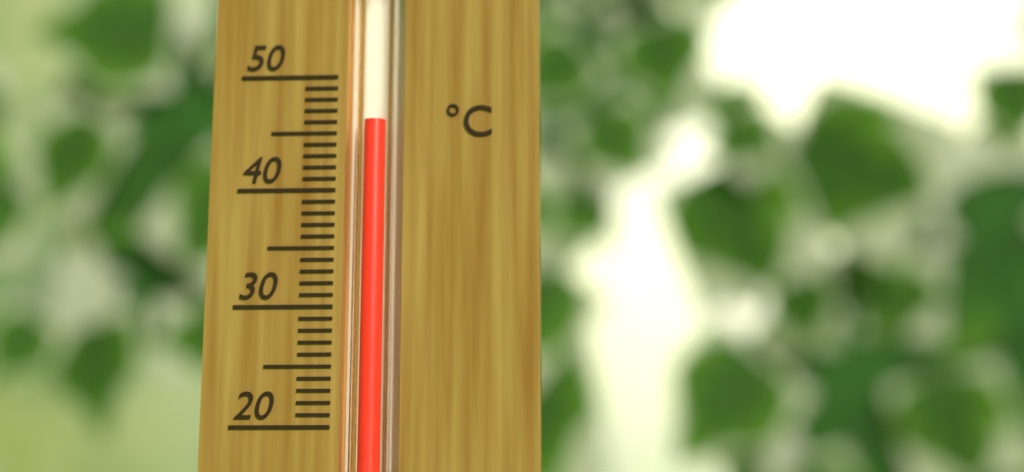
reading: 46 °C
